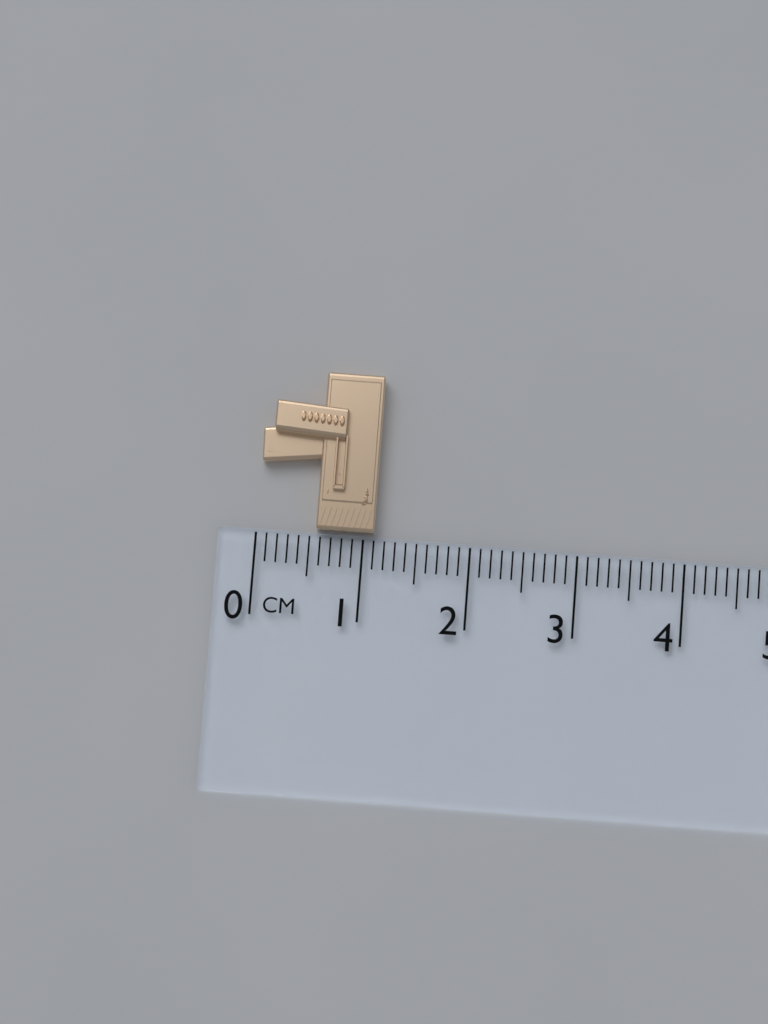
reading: 1.1 cm
